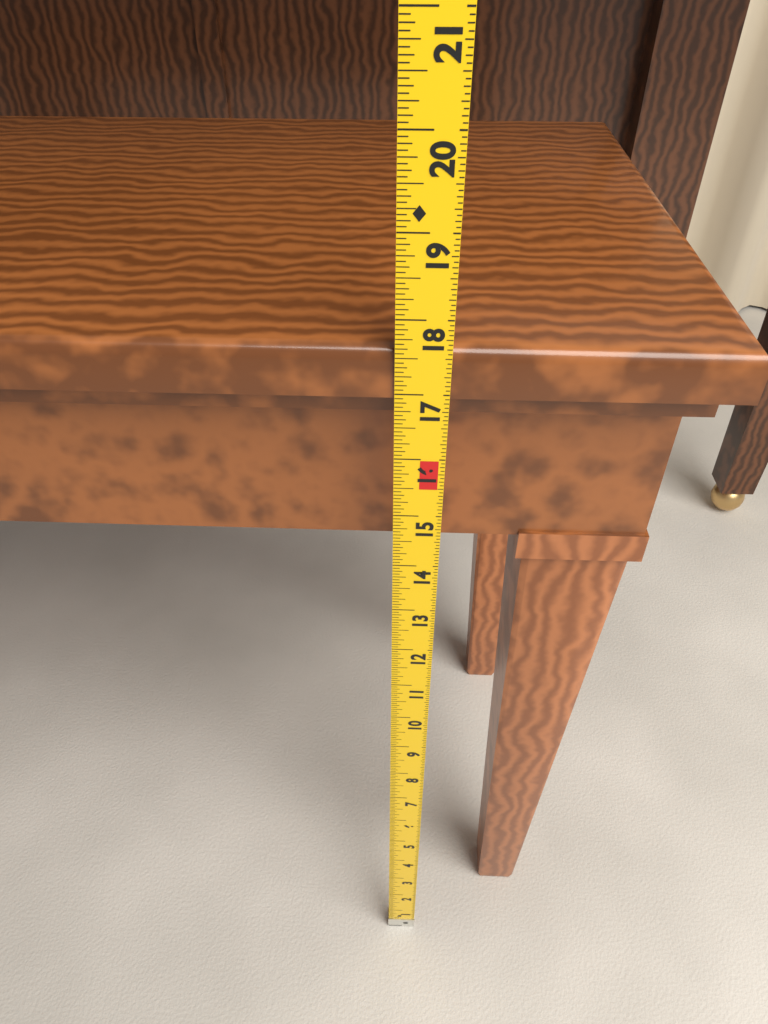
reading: 17.6250 in
